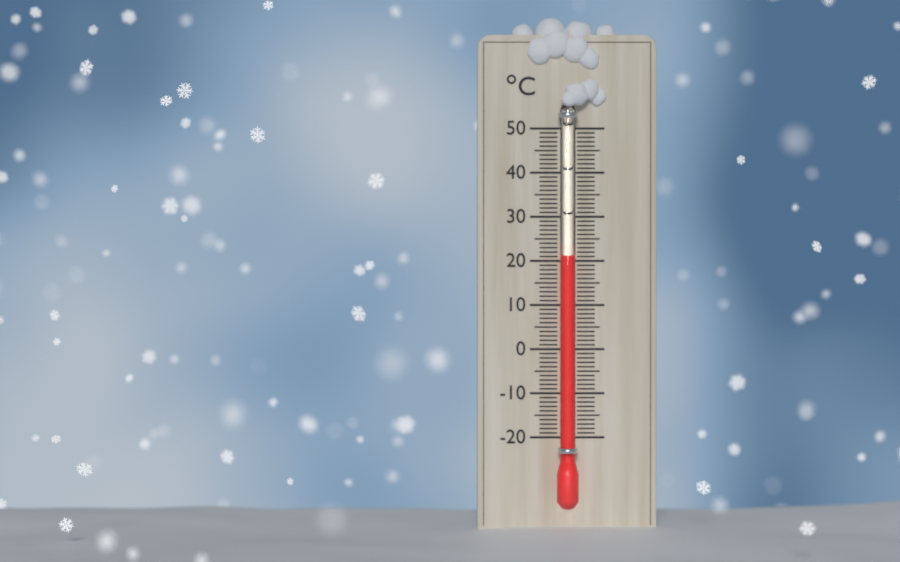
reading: 21 °C
